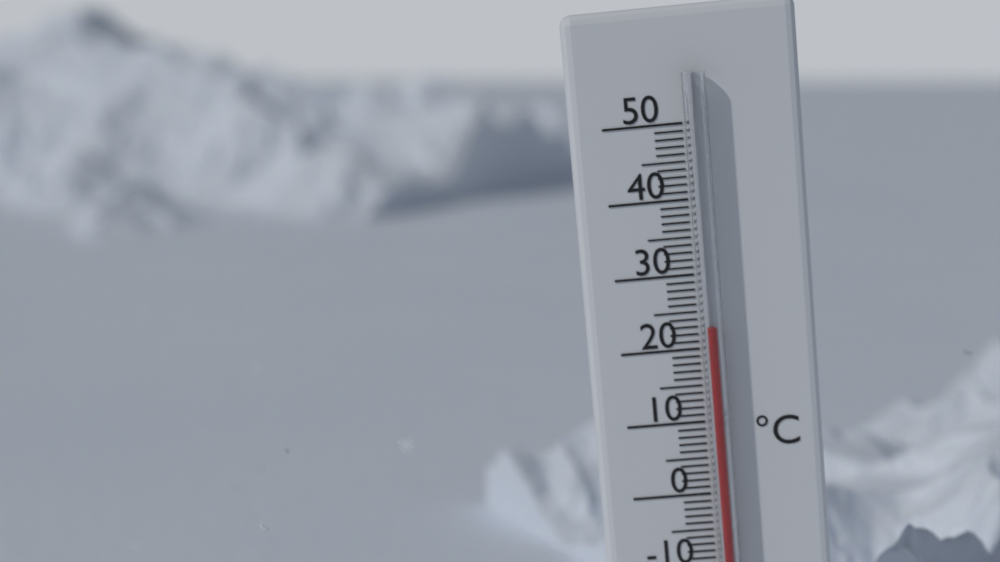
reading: 23 °C
